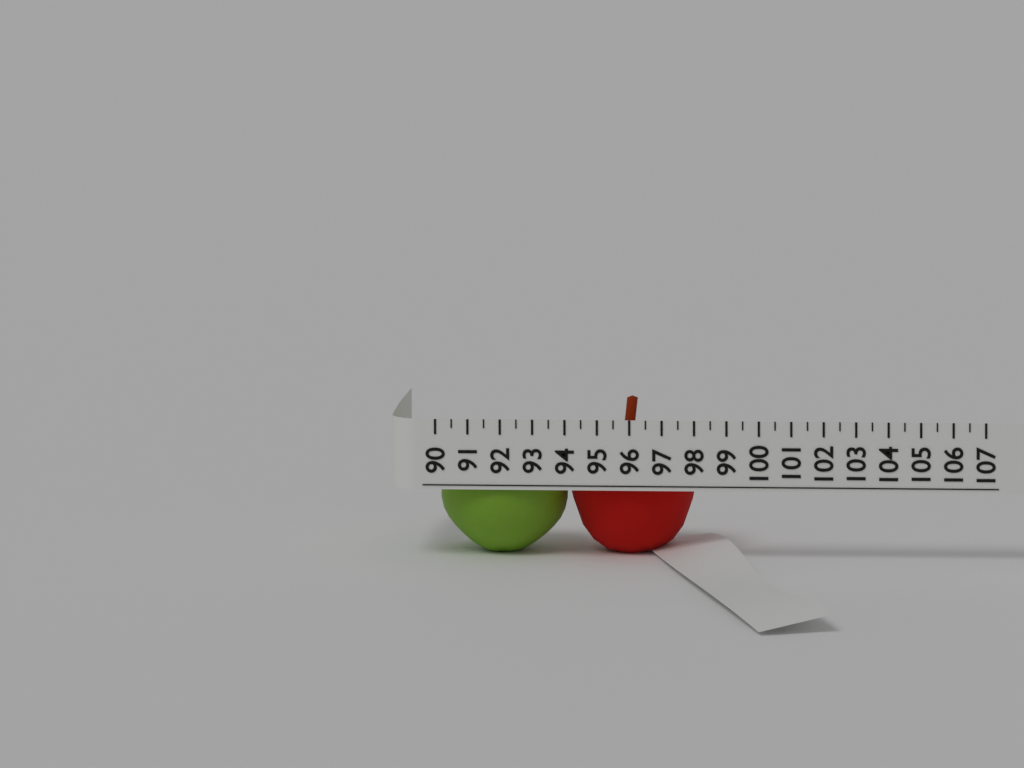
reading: 98.0 (no unit)
